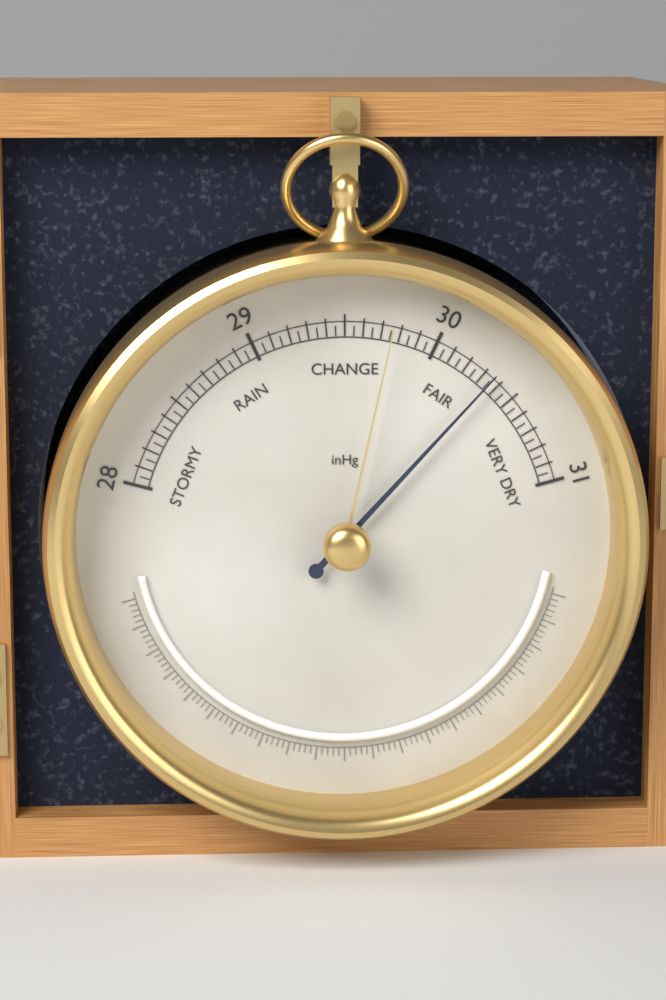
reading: 30.35 inHg
